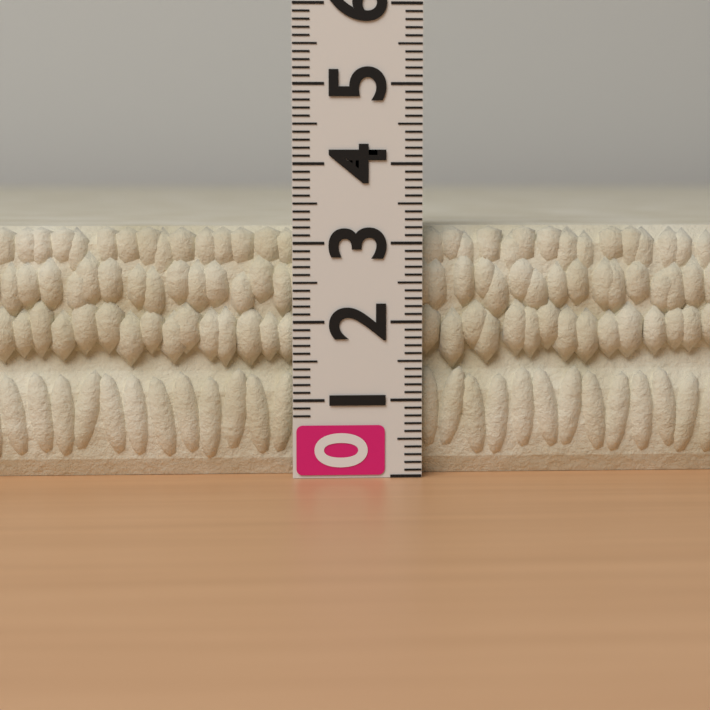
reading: 3.2 (no unit)
